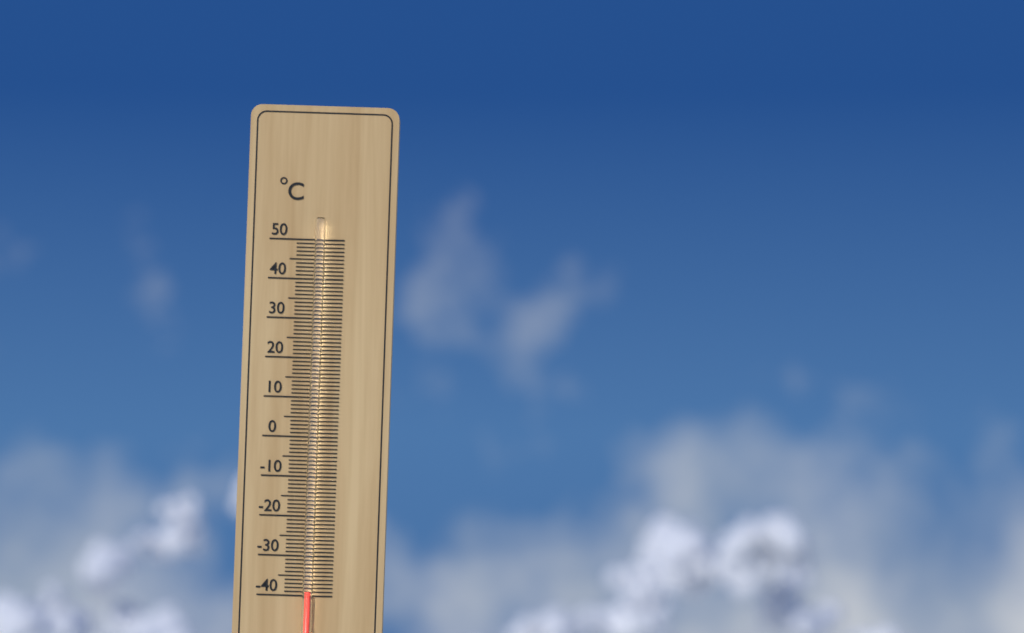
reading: -39 °C
